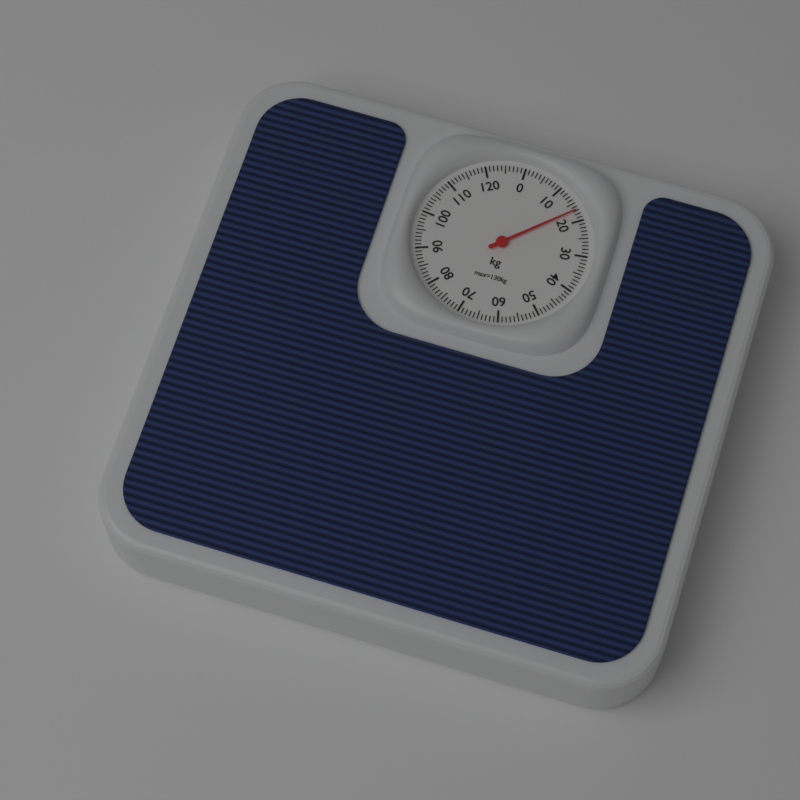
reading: 17 kg
